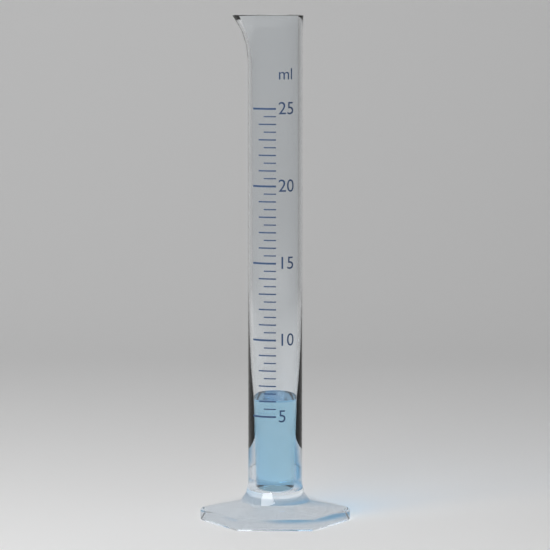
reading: 6.0 ml
